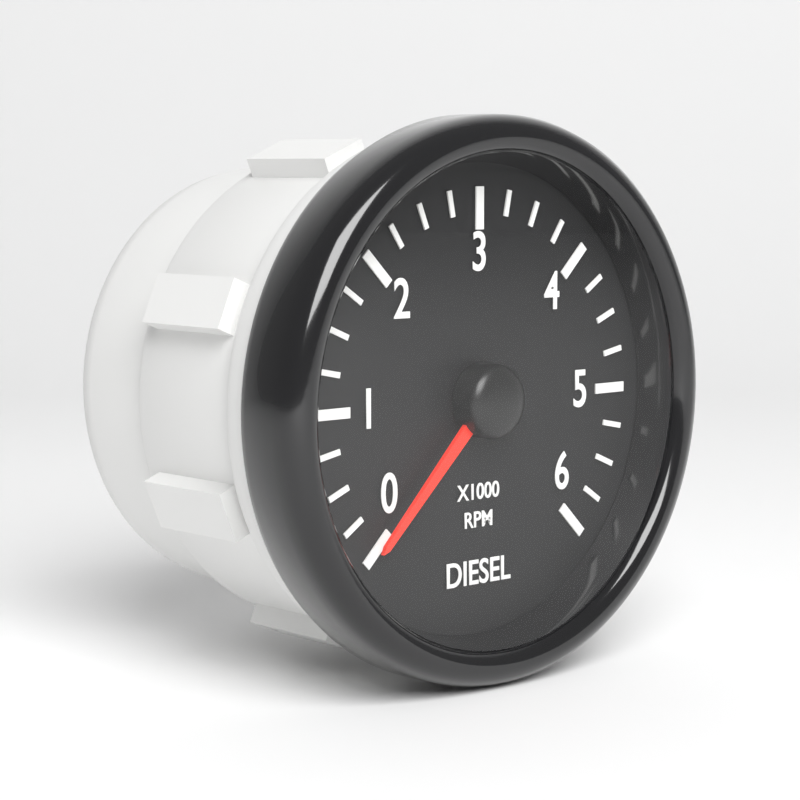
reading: 0 RPM
